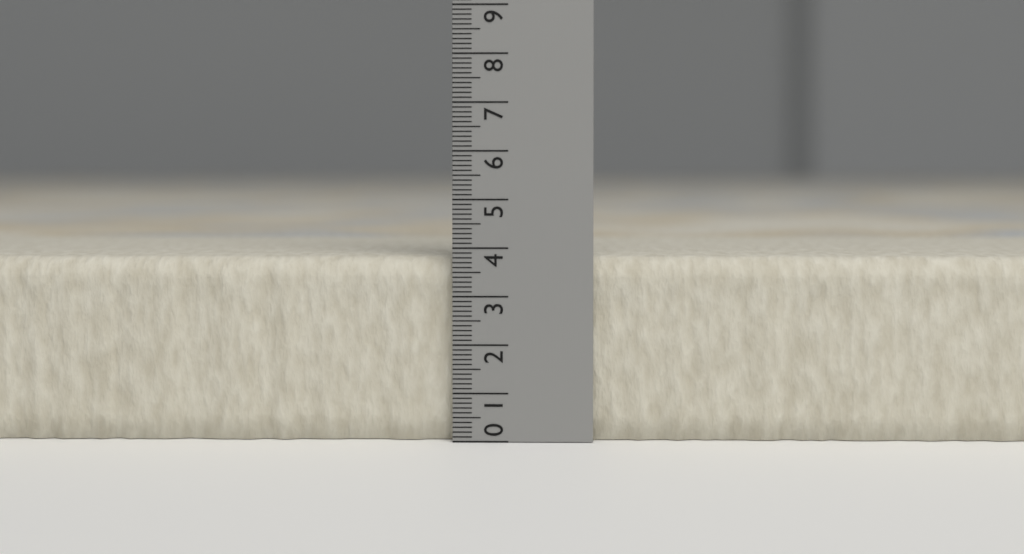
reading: 3.8 (no unit)
